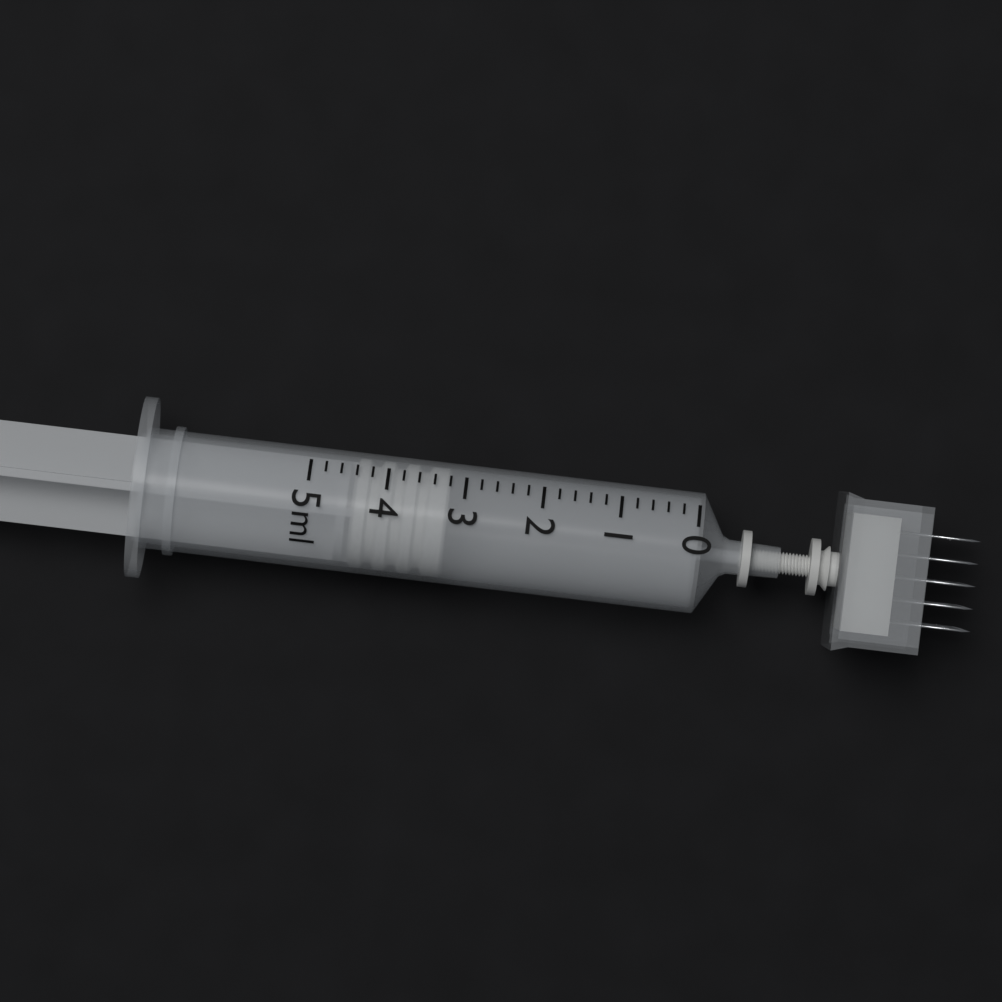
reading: 3.2 ml
